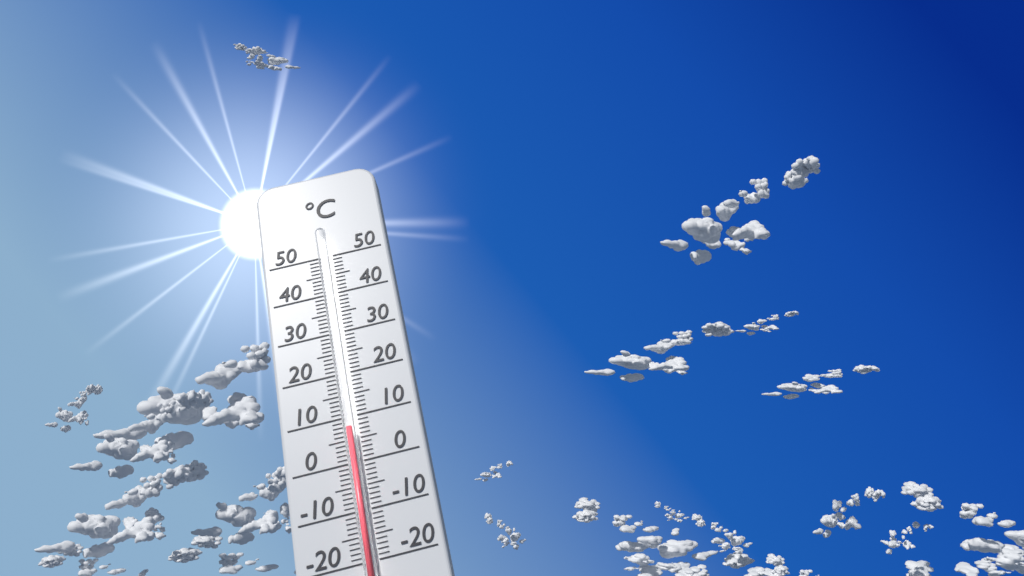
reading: 7 °C
